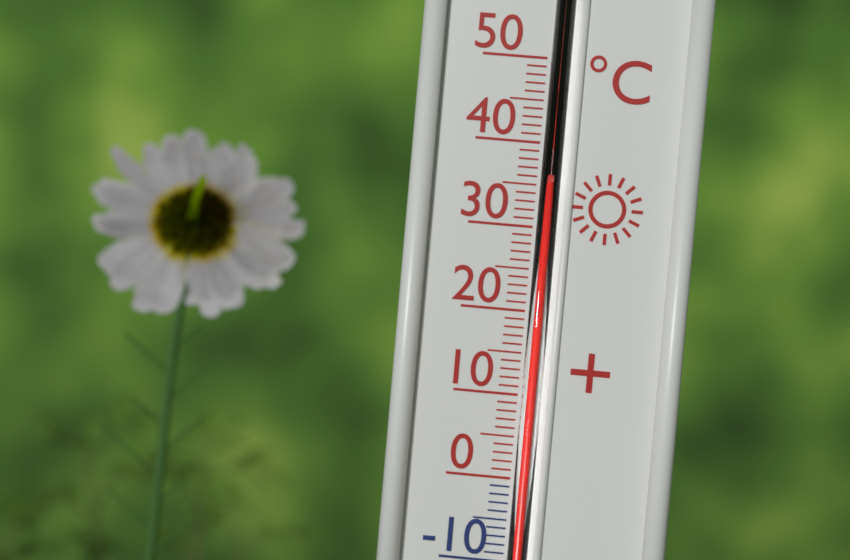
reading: 35 °C
